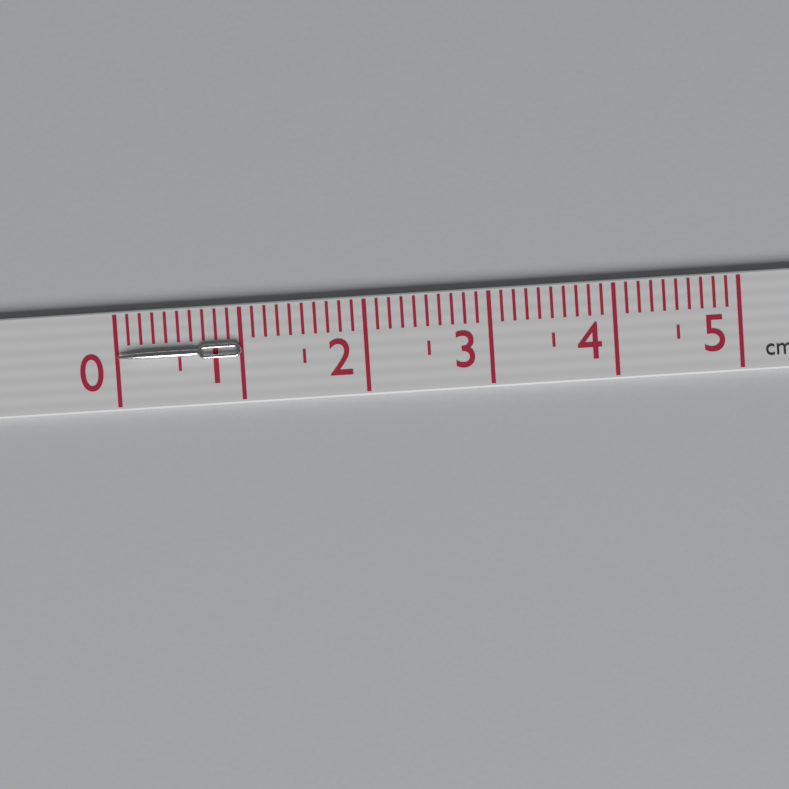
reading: 1.0 cm
